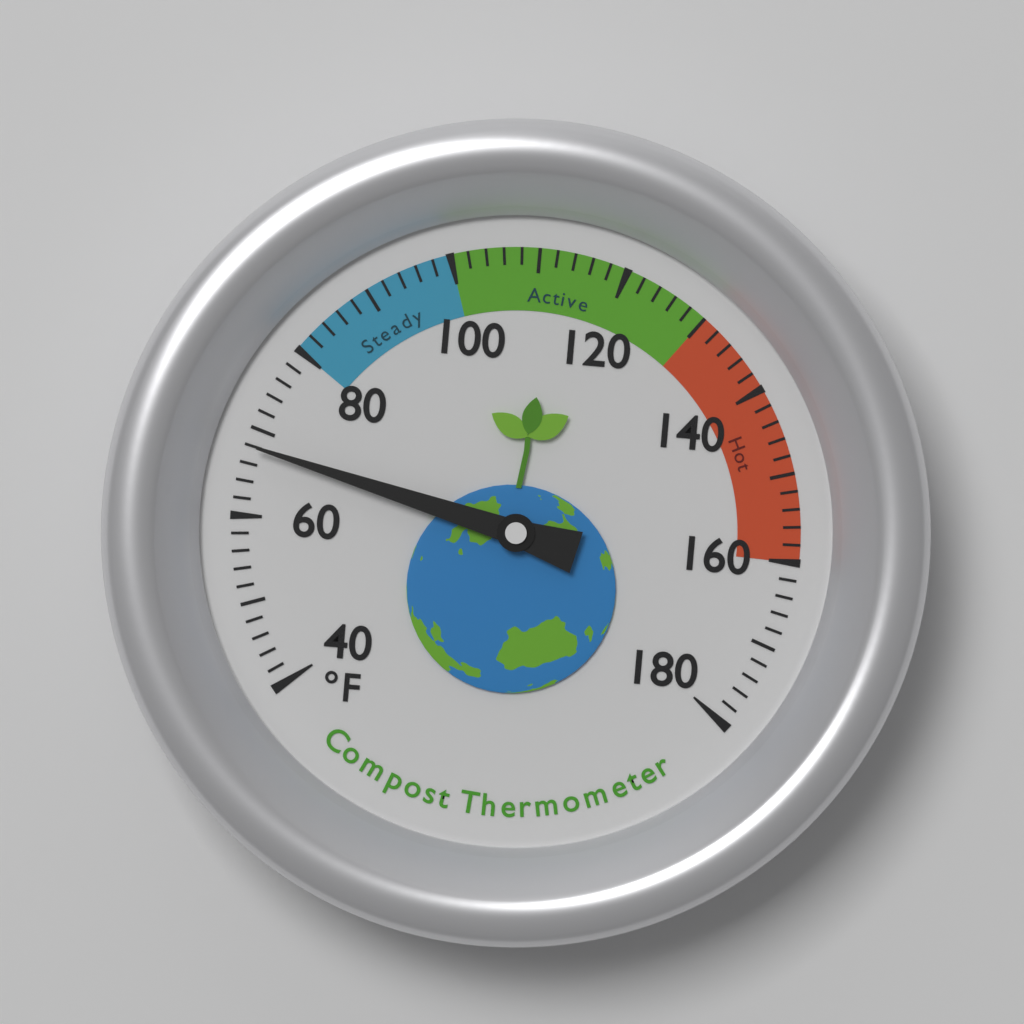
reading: 68 °F
